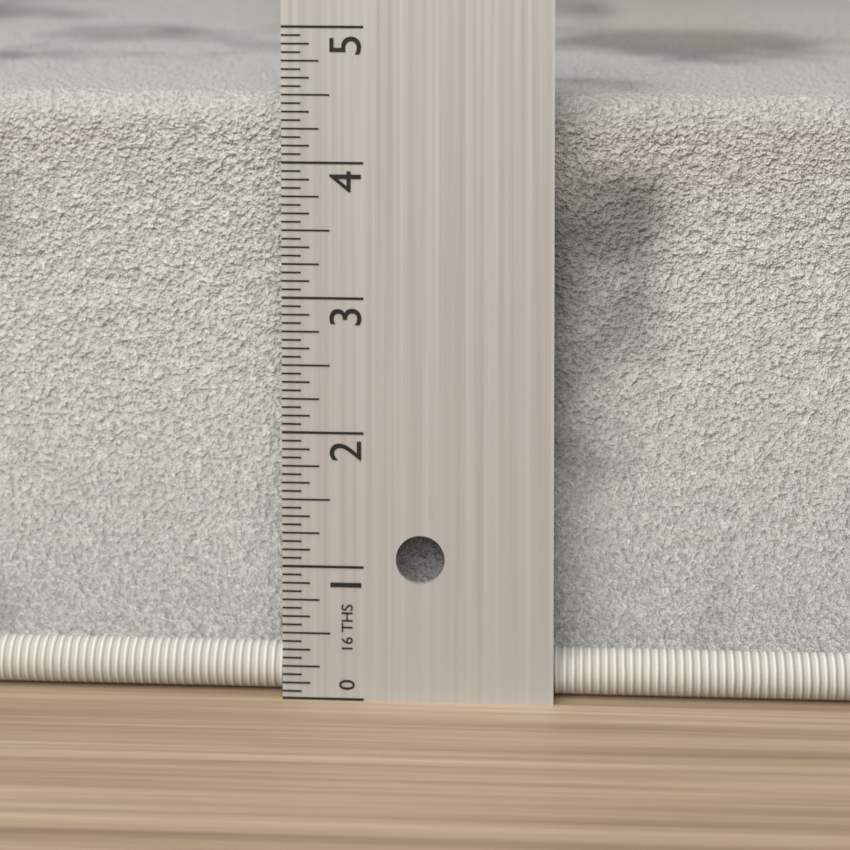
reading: 4.4375 in
